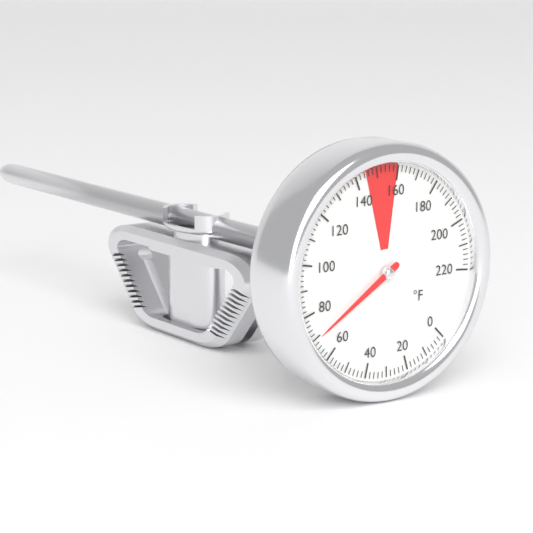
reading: 70 °F
